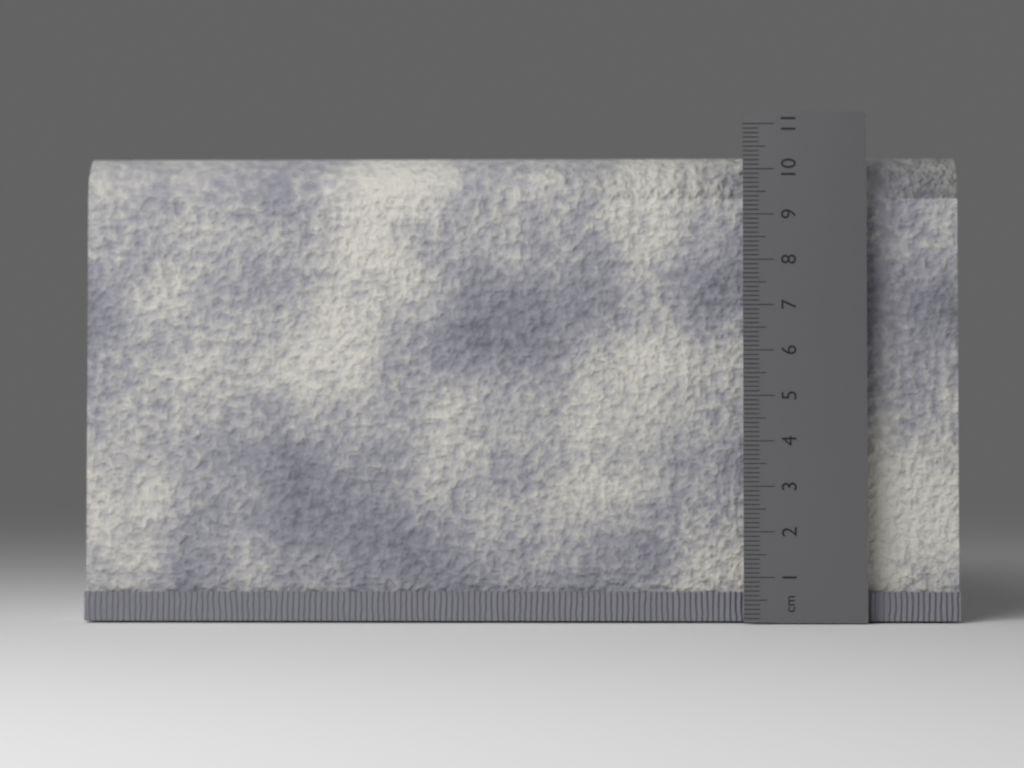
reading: 10.4 cm
